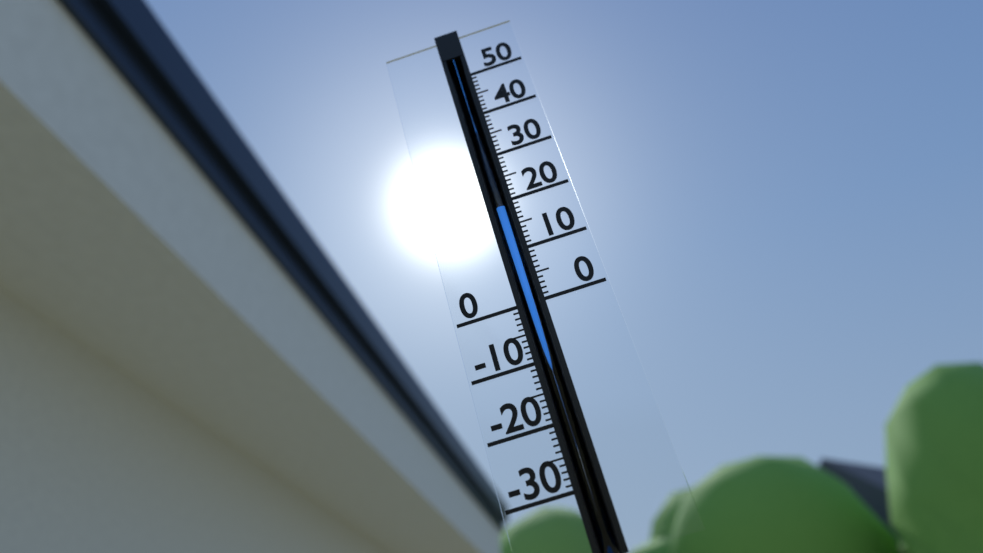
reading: 19 (no unit)
